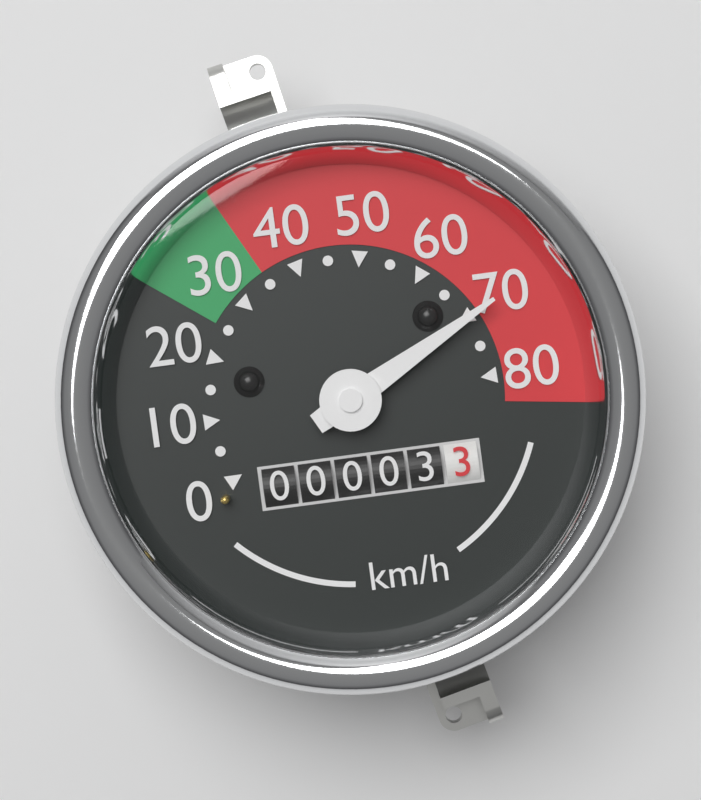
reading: 70 km/h
